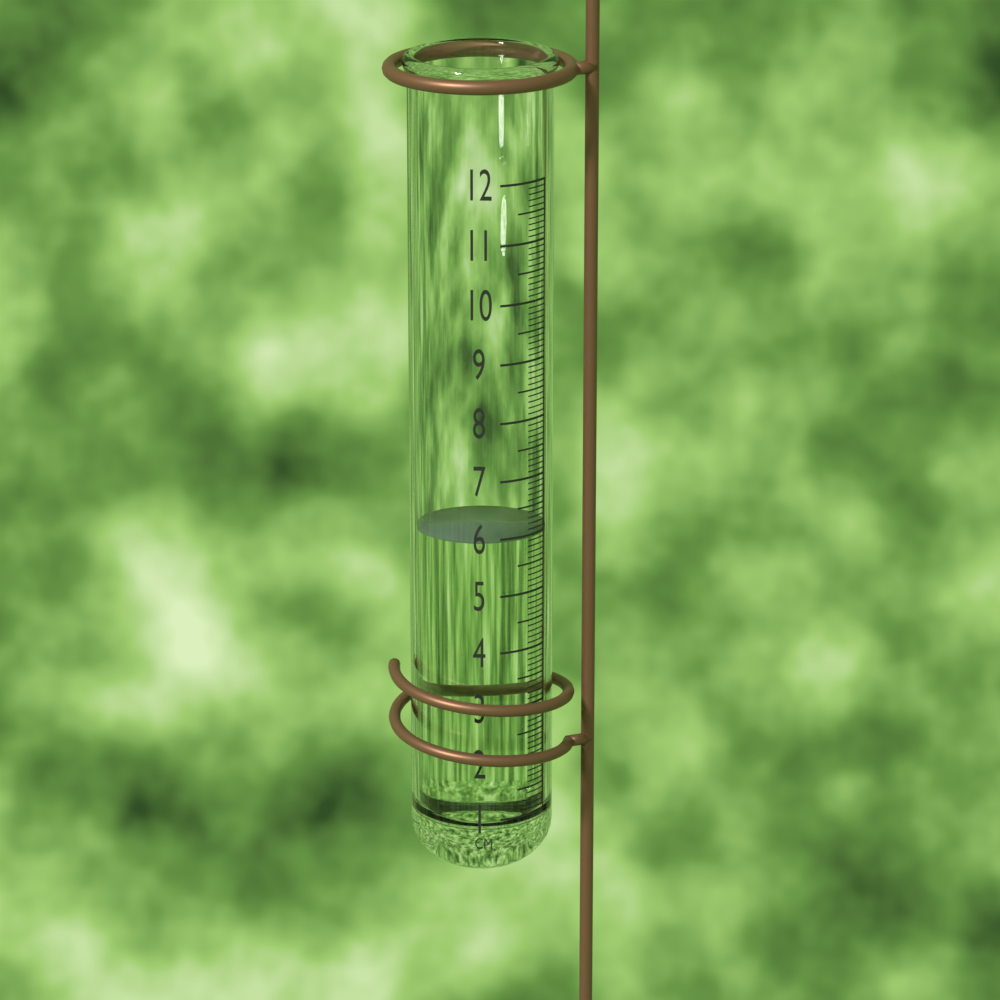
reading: 6.0 cm
